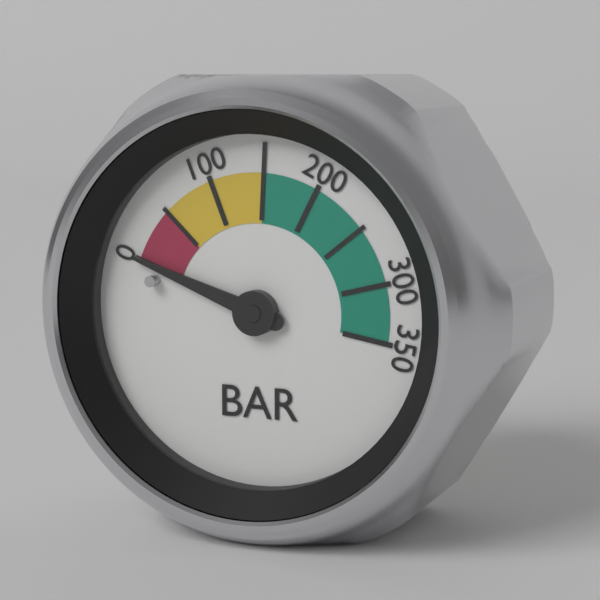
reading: 0 bar
